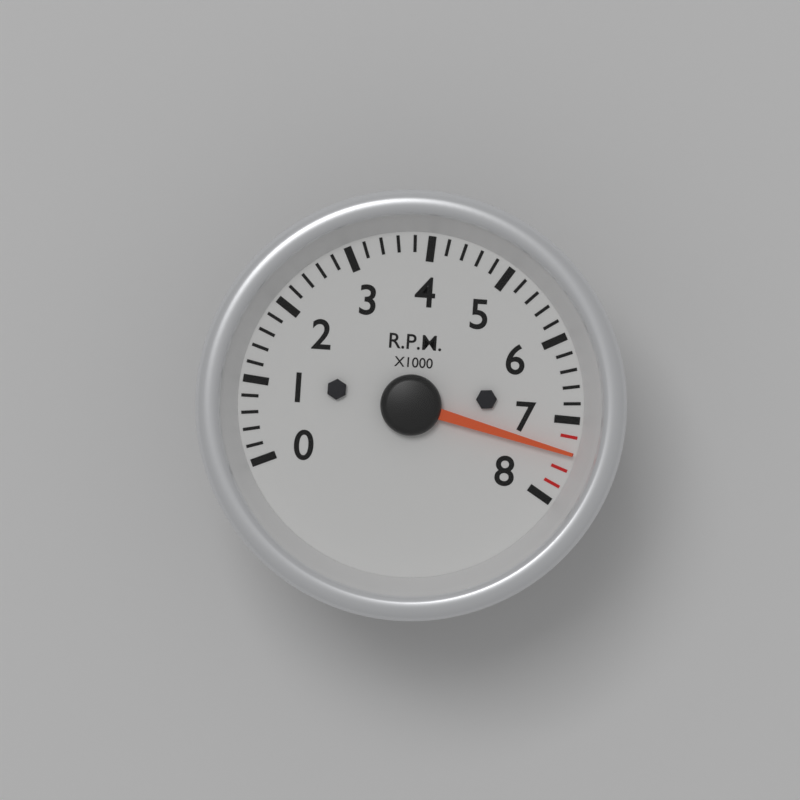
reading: 7400 RPM
